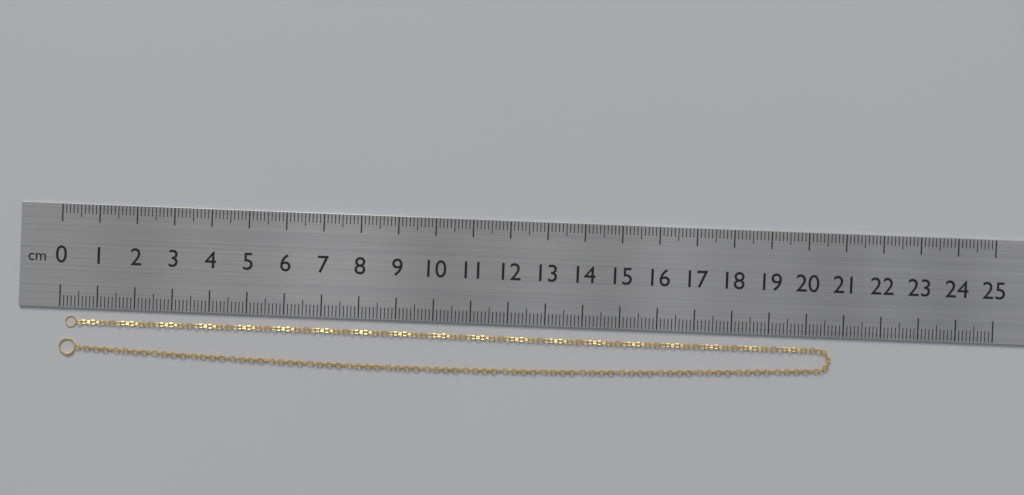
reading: 20.7 cm
